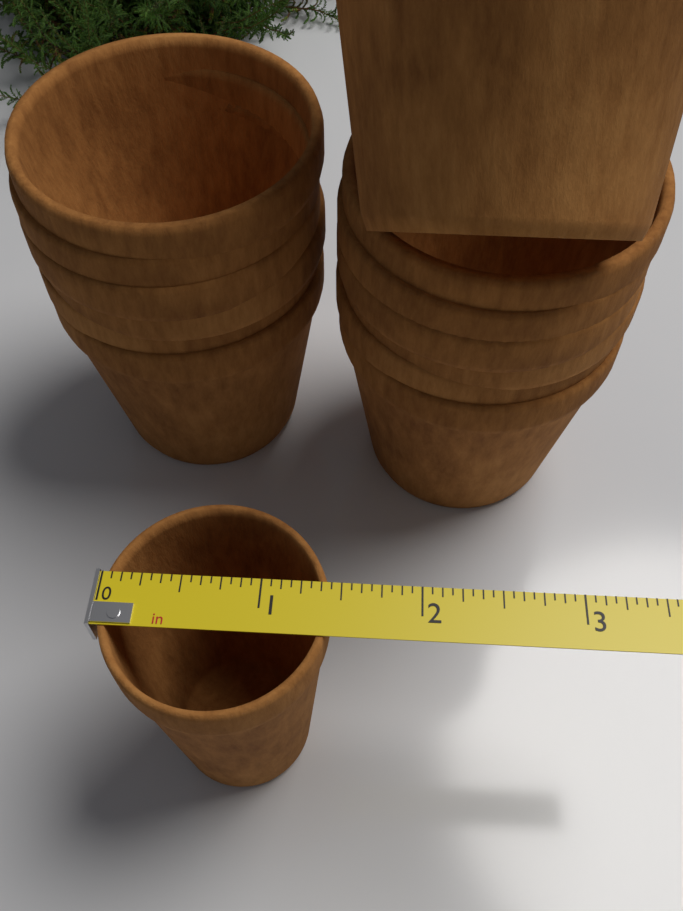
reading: 1.4375 in
